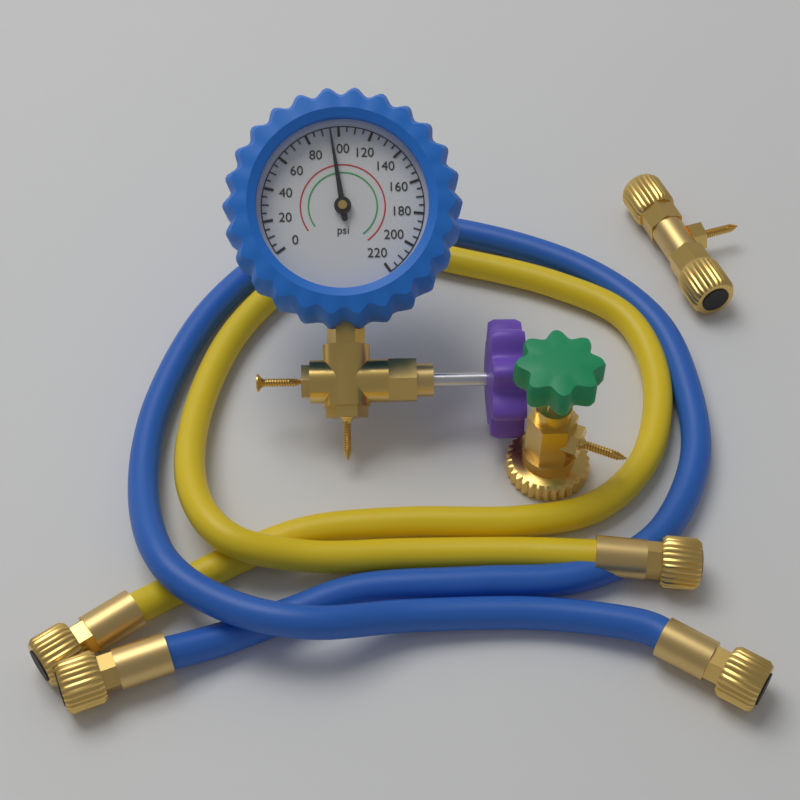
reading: 95 psi
